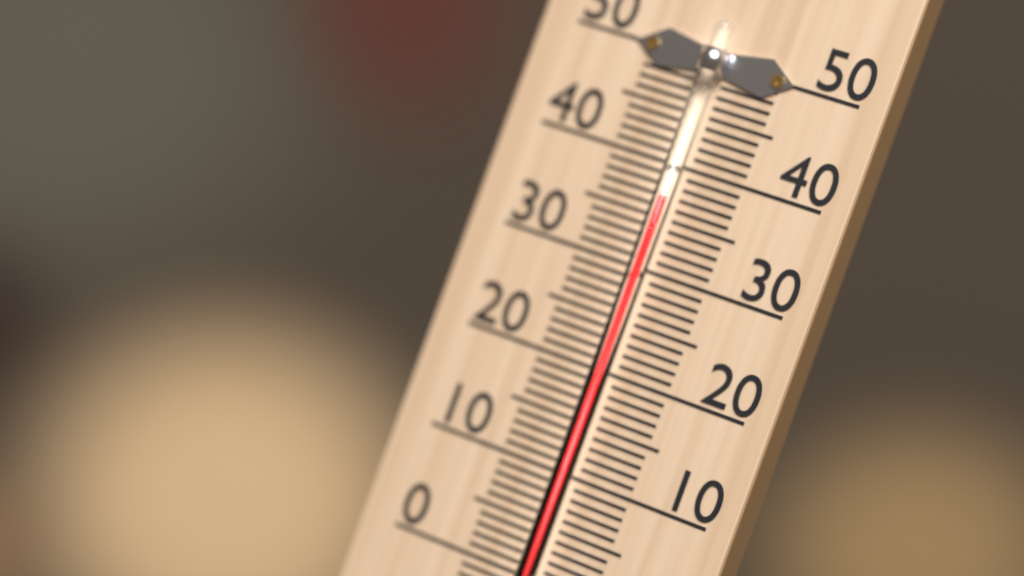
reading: 37 °C
